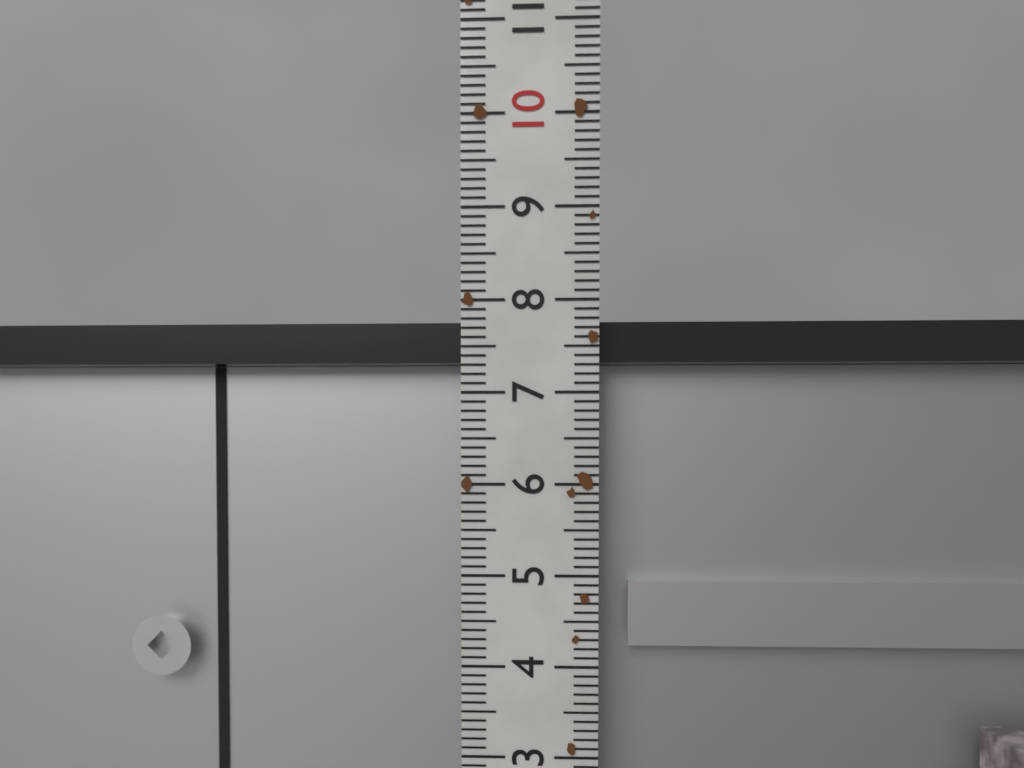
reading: 7.8 (no unit)
